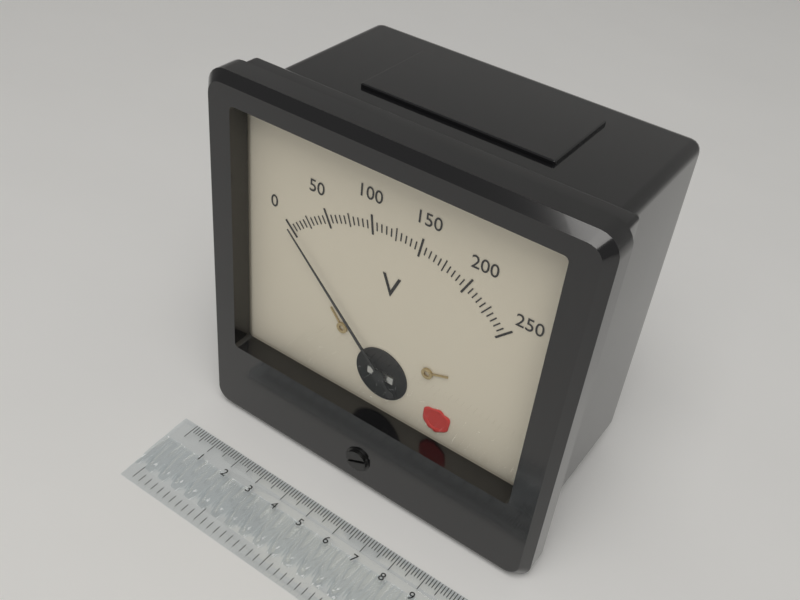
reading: 0 V
